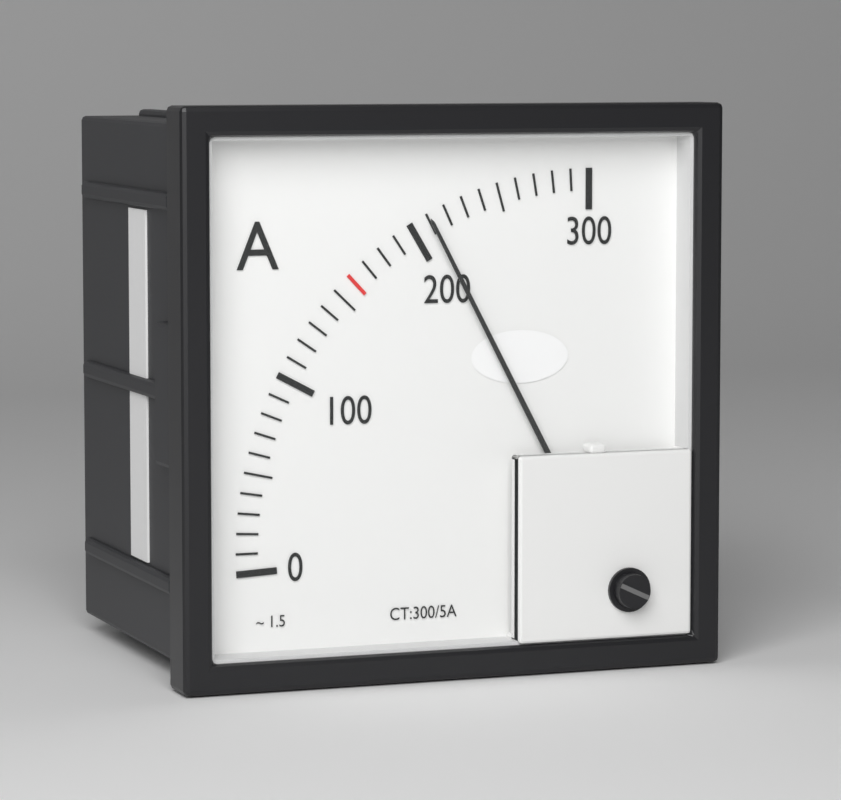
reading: 210 A
